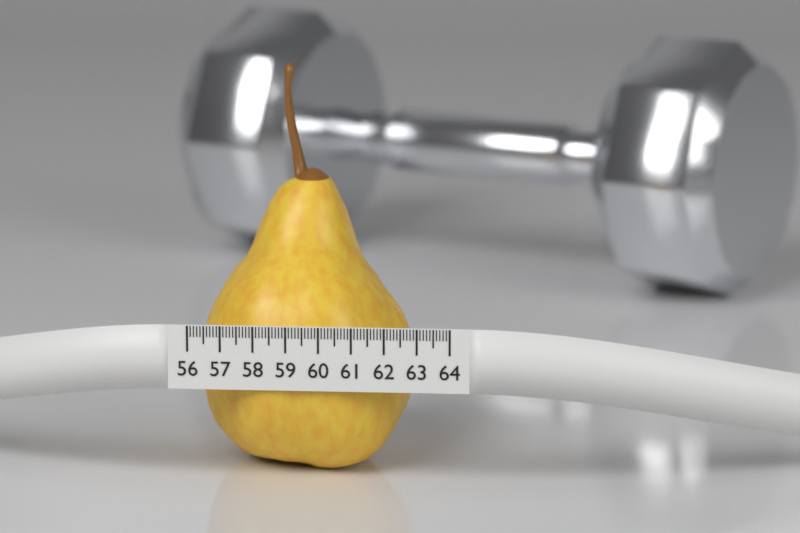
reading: 62.7 (no unit)
